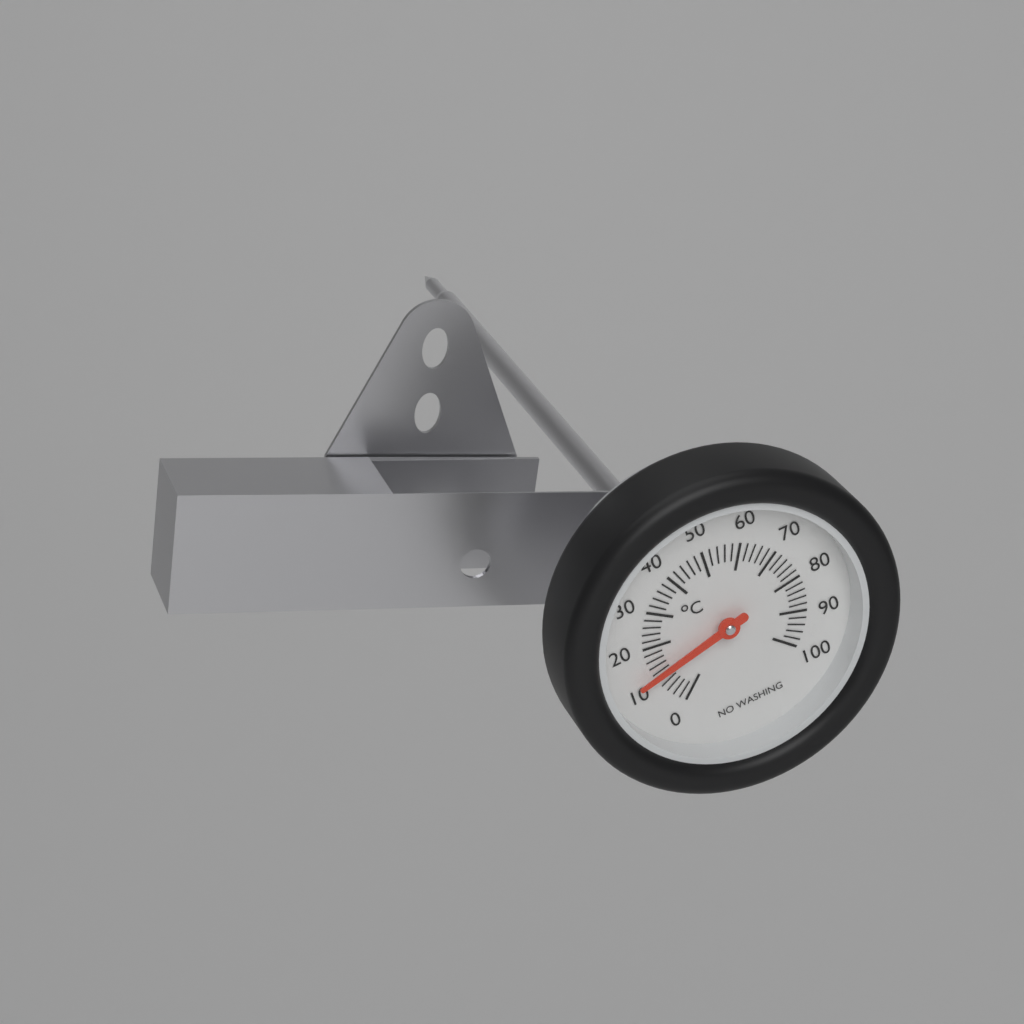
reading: 12 °C
